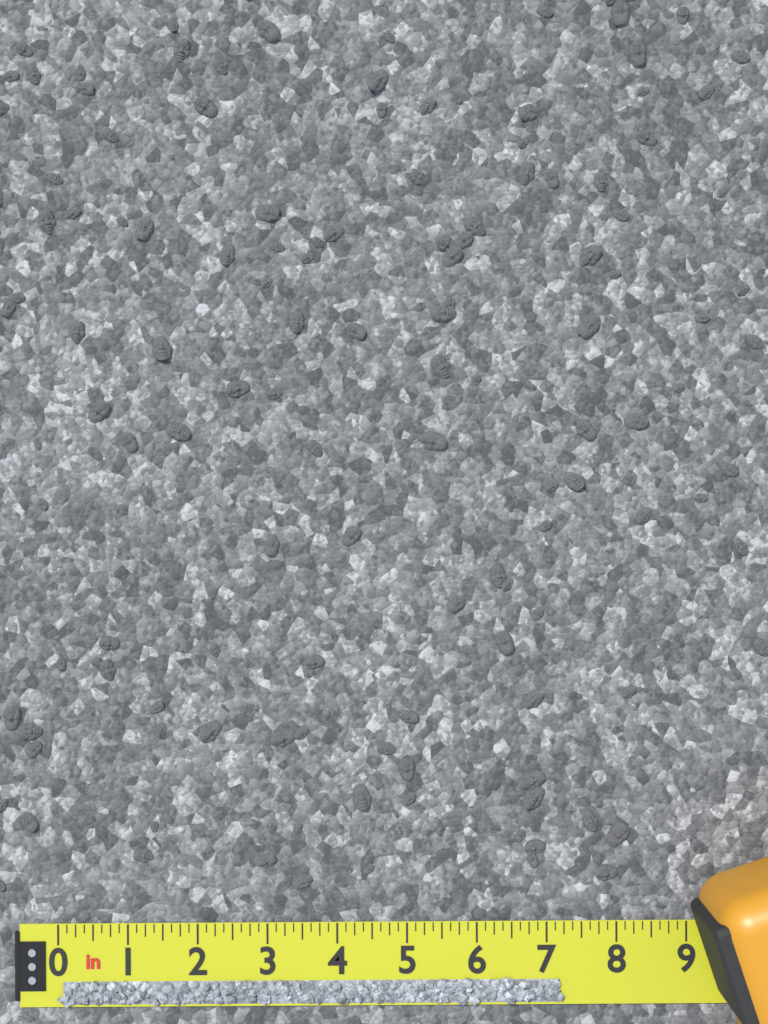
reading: 7.250 in
